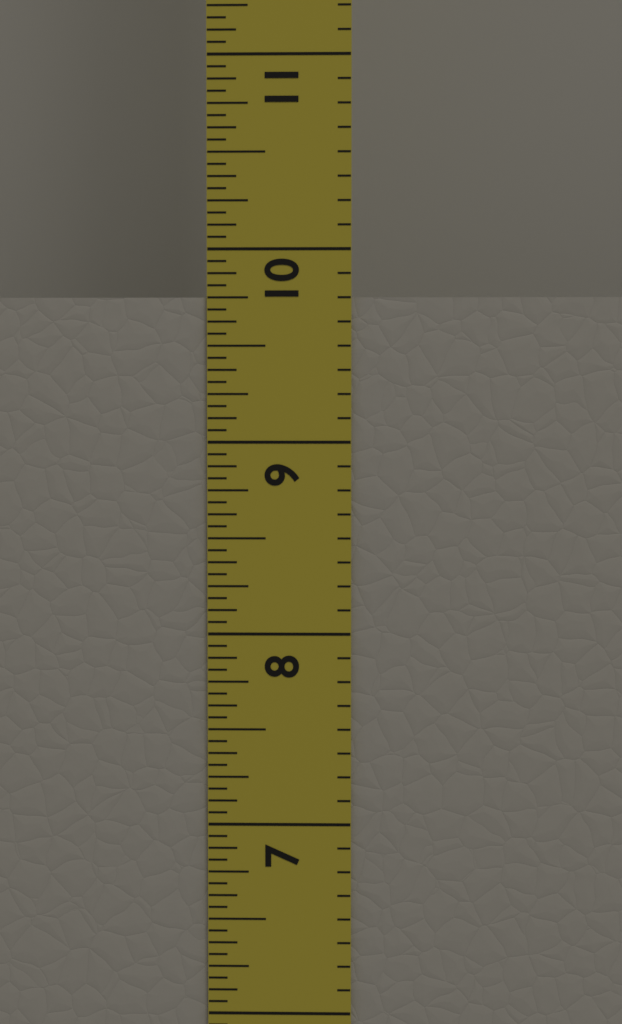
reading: 9.7500 in
